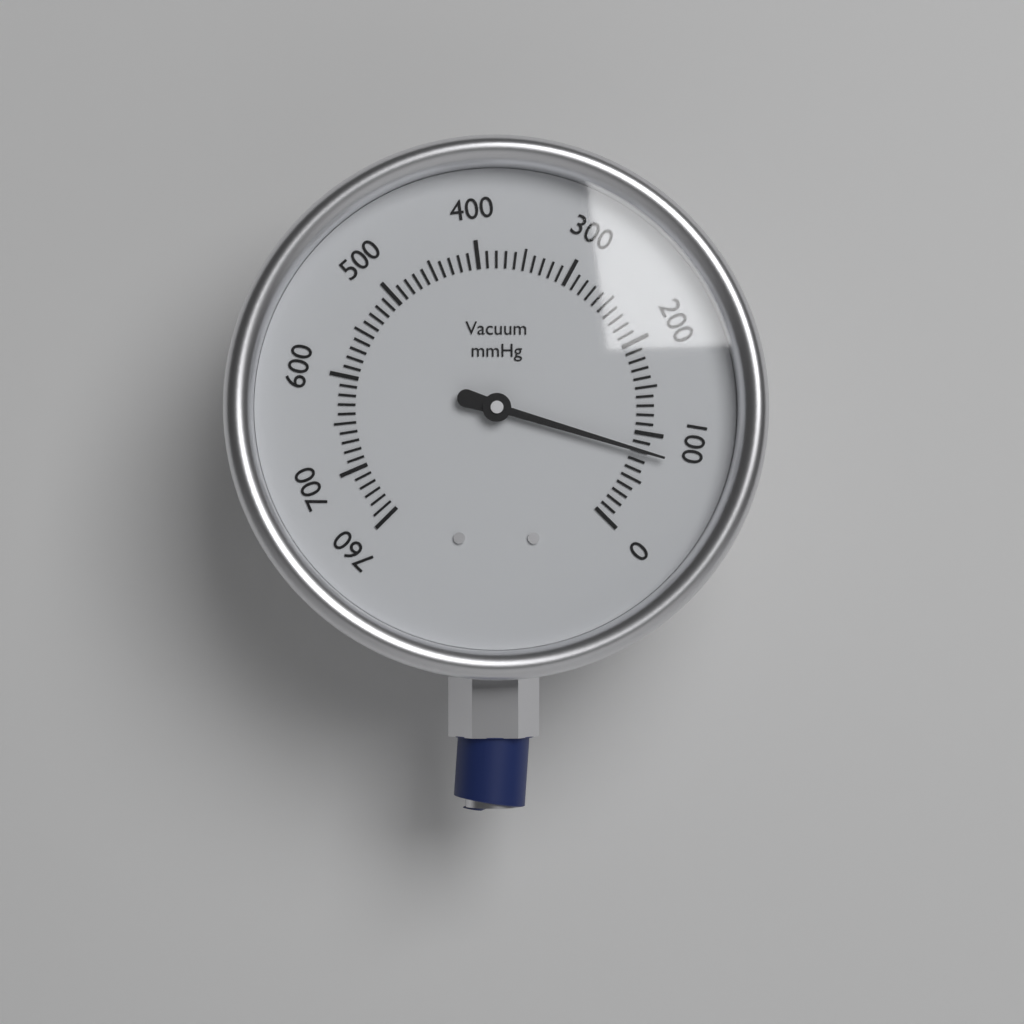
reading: 80 mmHg
